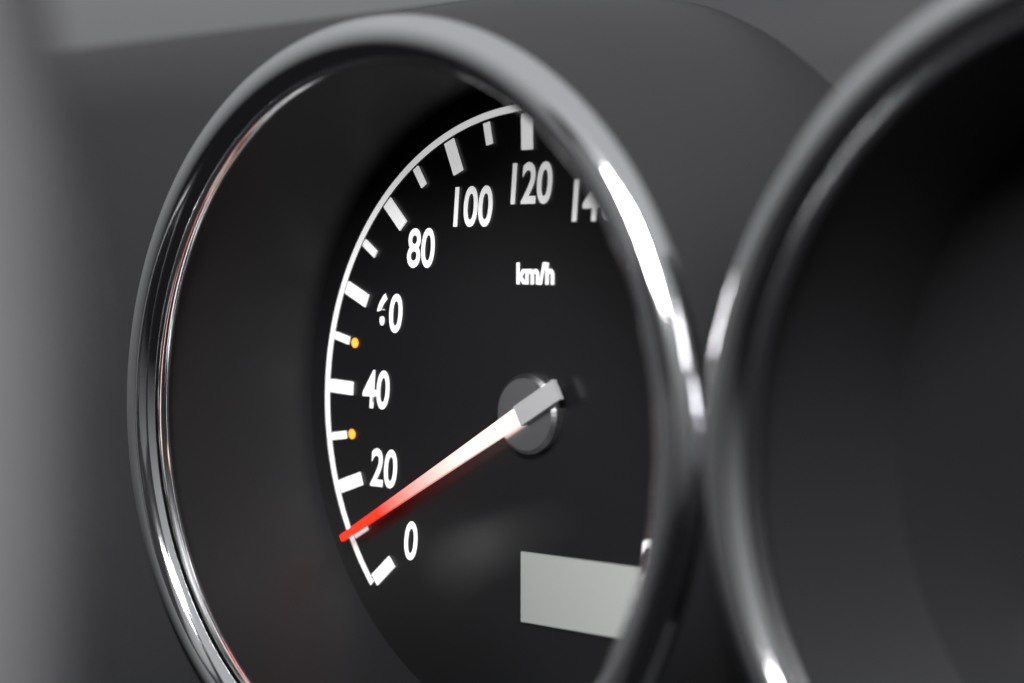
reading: 10 km/h
